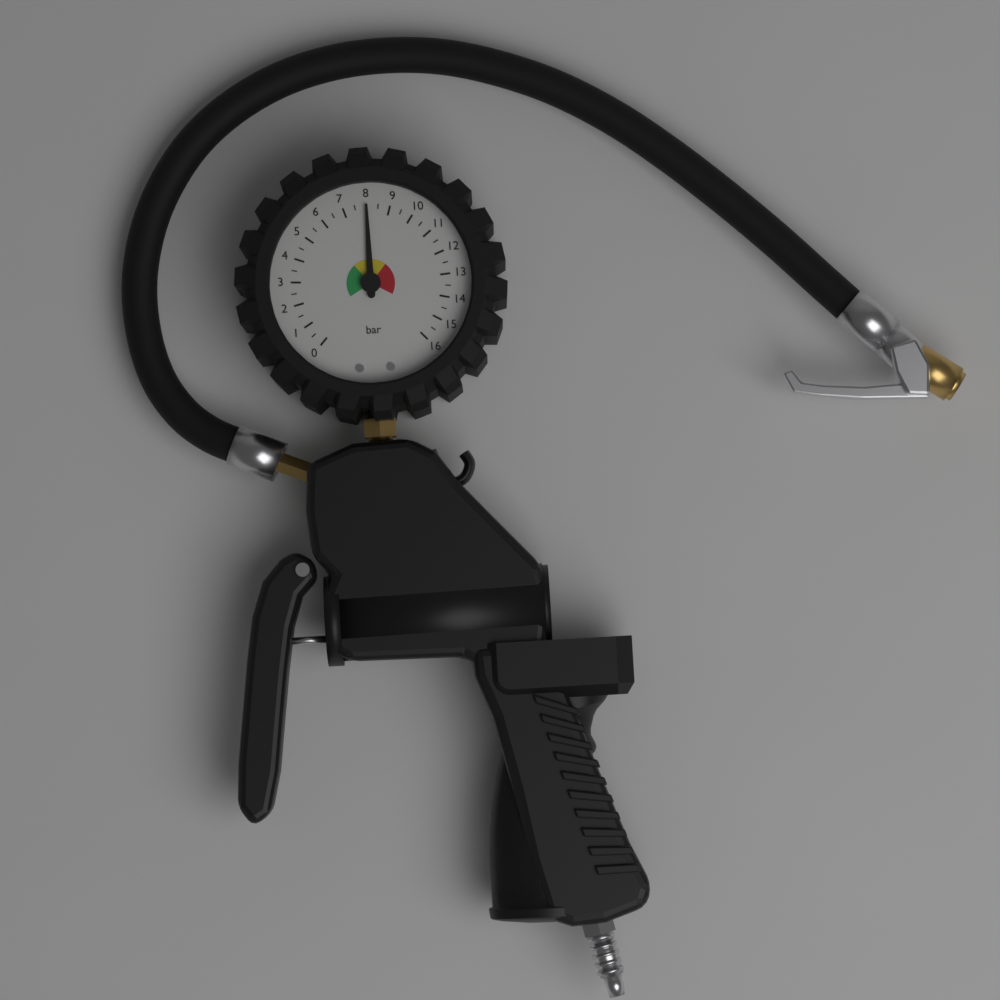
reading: 8.0 bar
